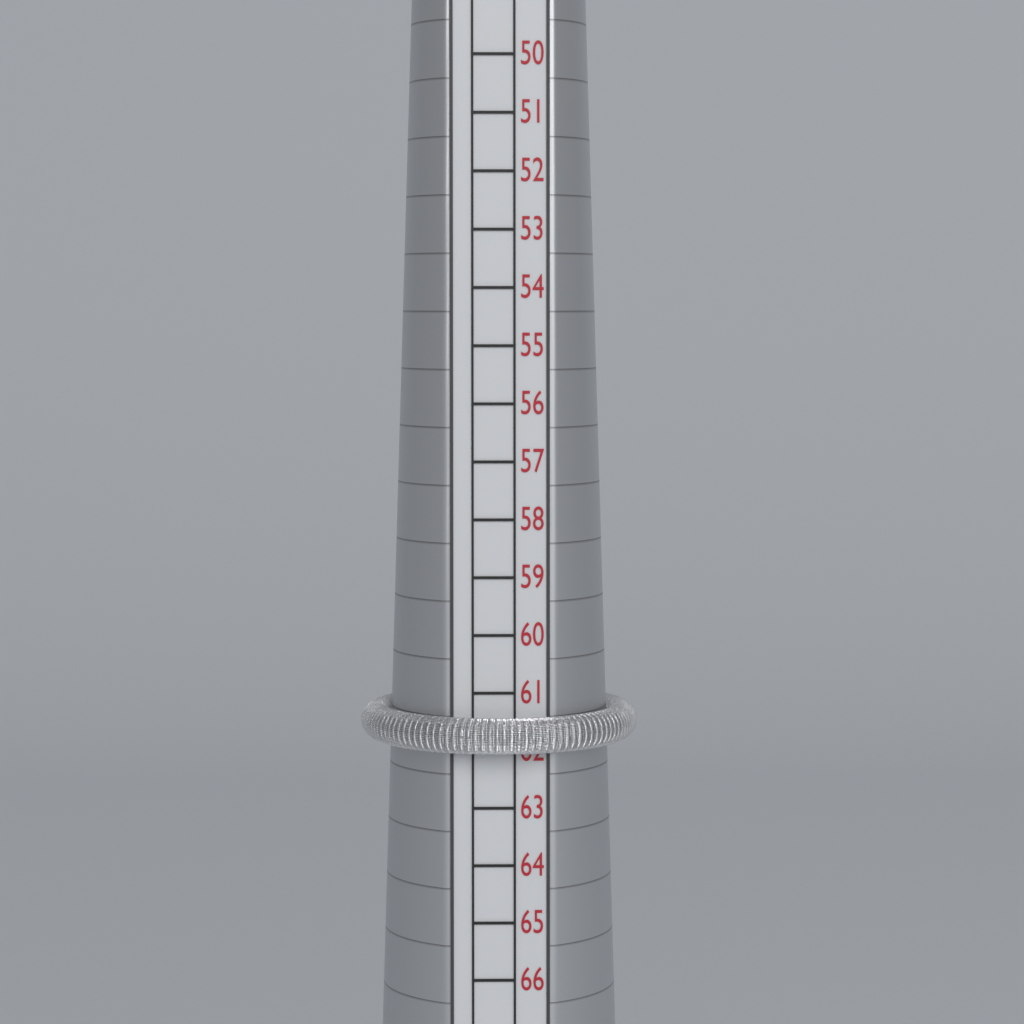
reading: 62 mm
